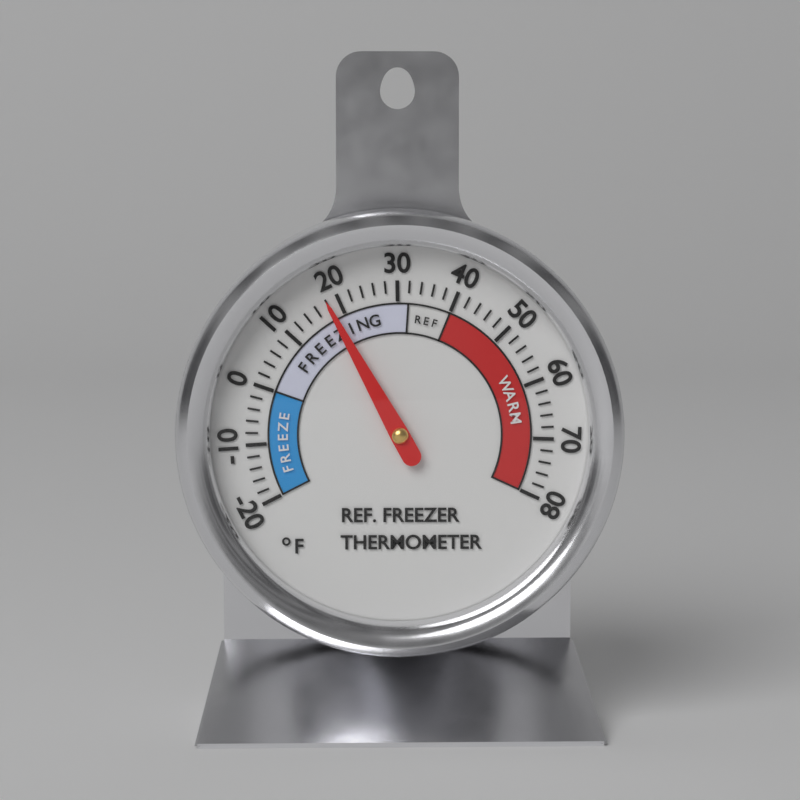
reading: 18 °F
